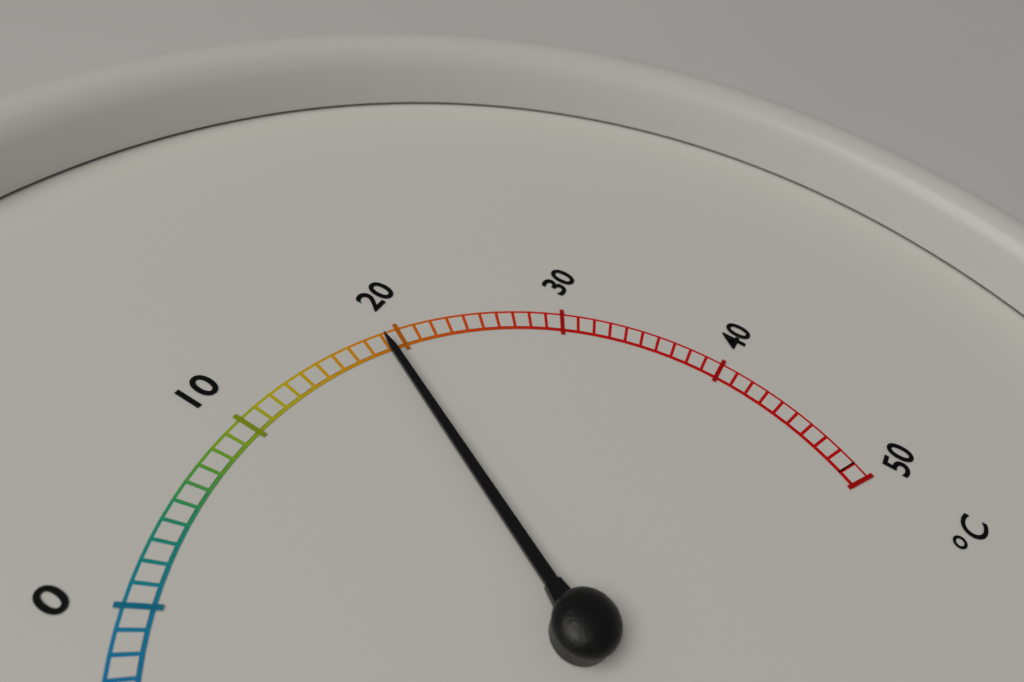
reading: 19 °C
